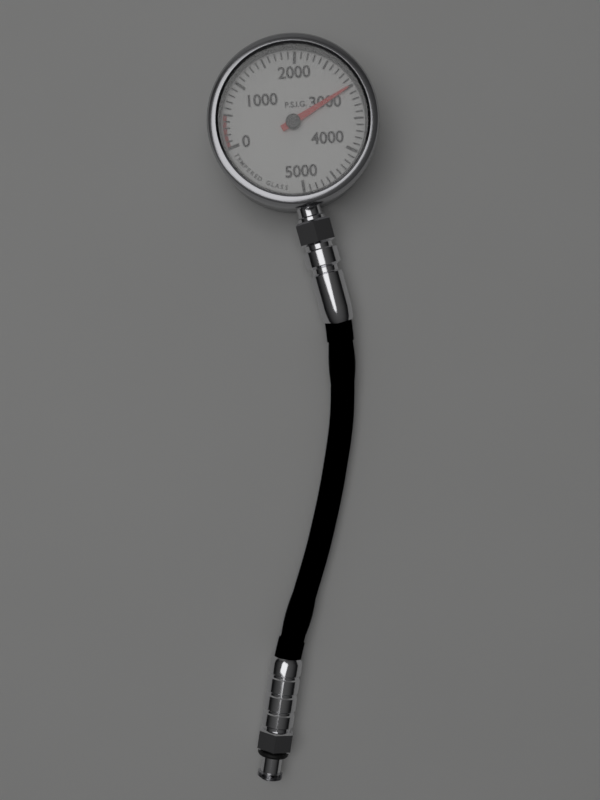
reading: 3000 psig
